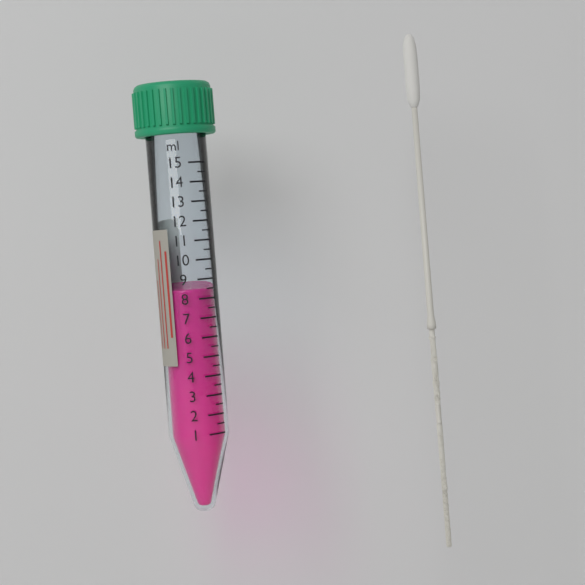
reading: 8.5 ml
